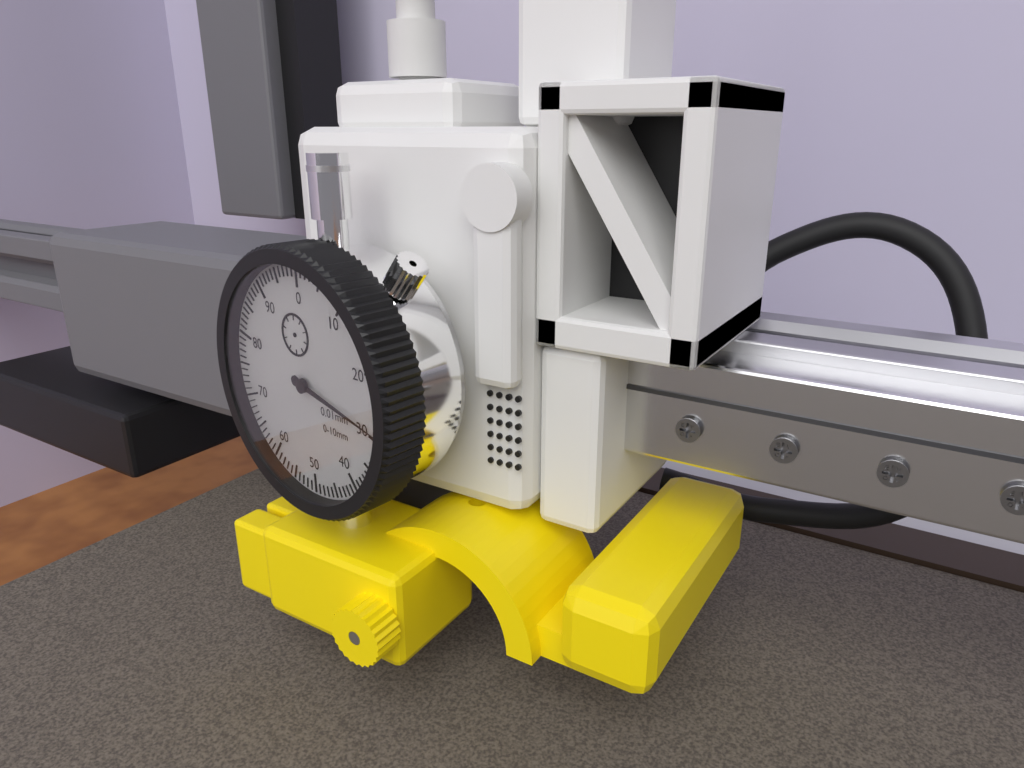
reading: 29 0.01mm
